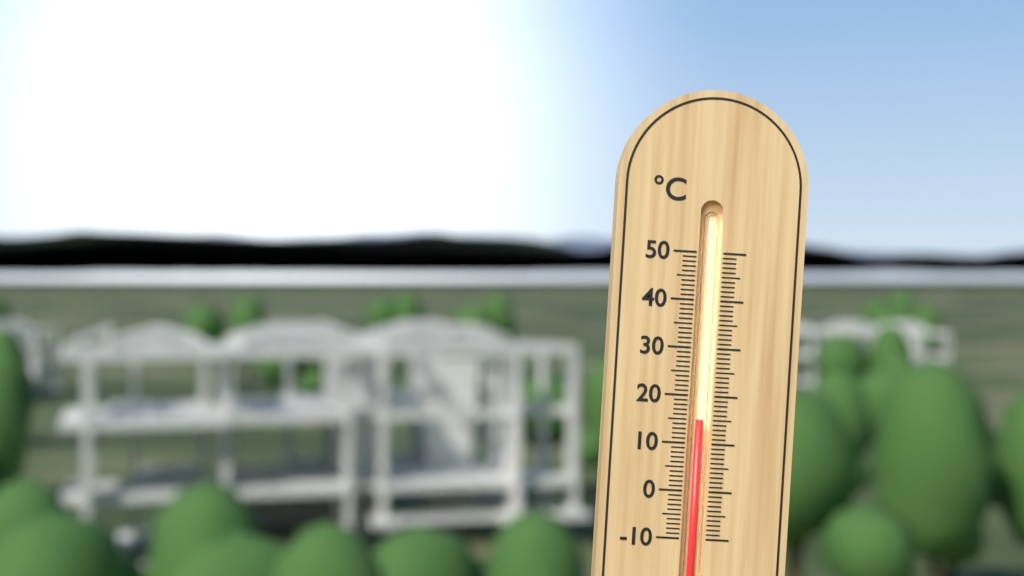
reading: 15 °C
